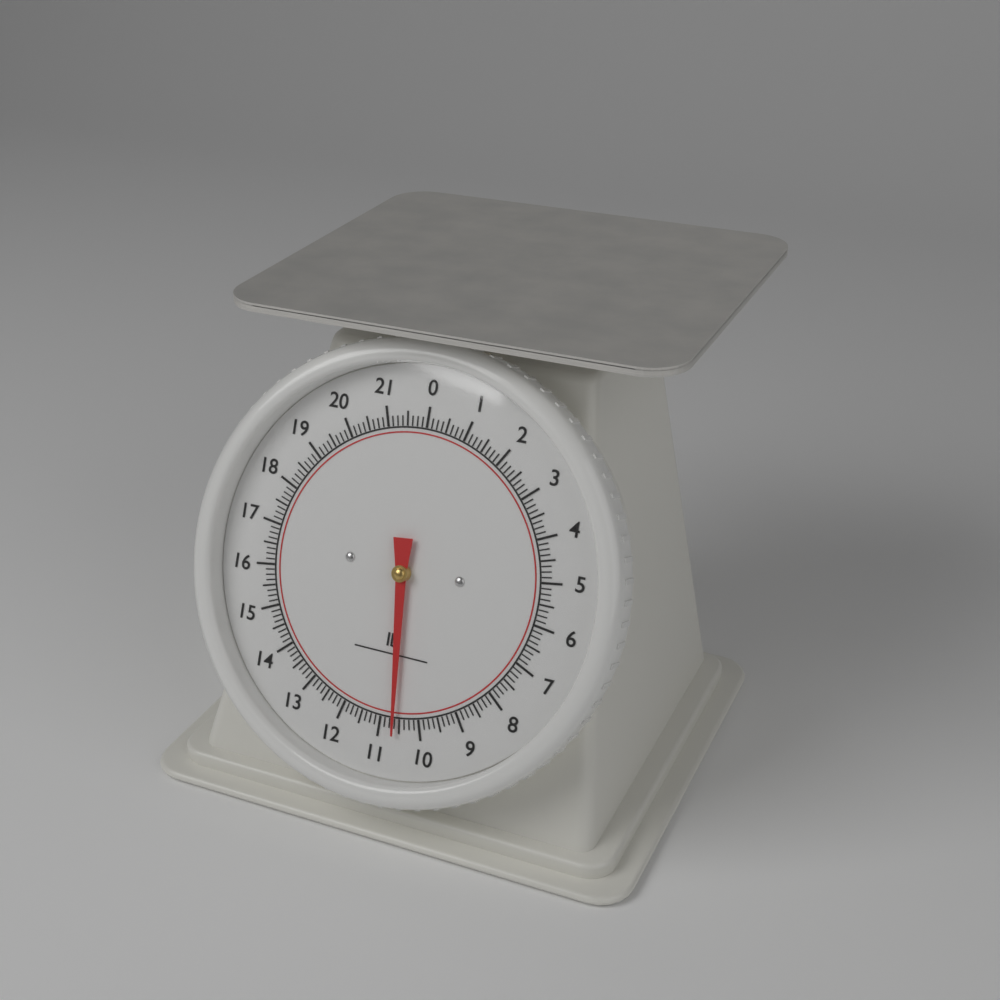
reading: 10.625 lb
